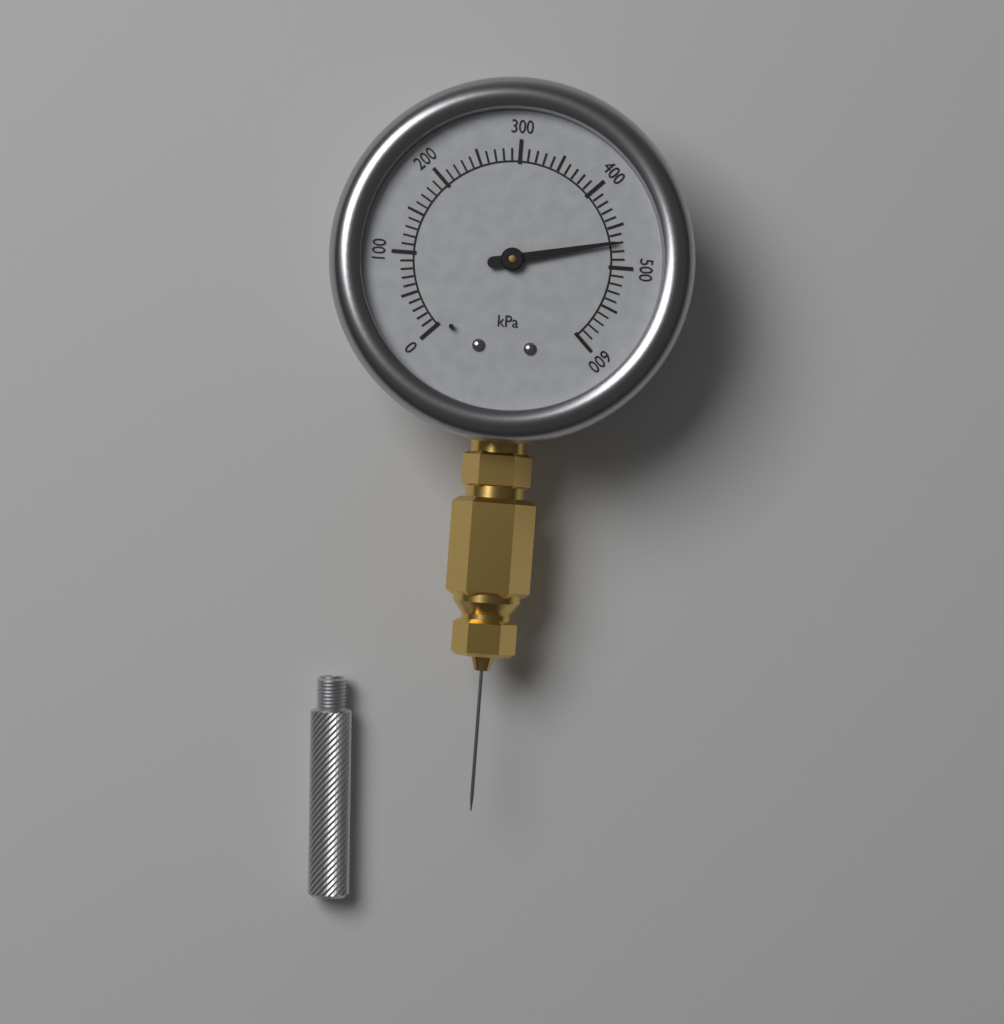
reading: 470 kPa
